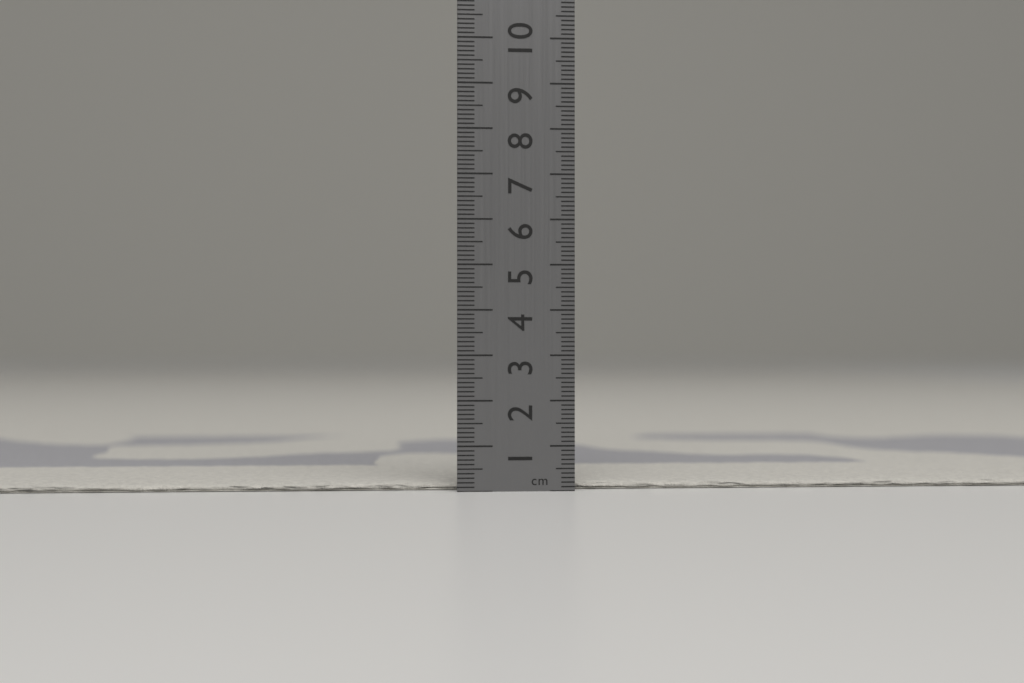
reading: 0.2 cm
